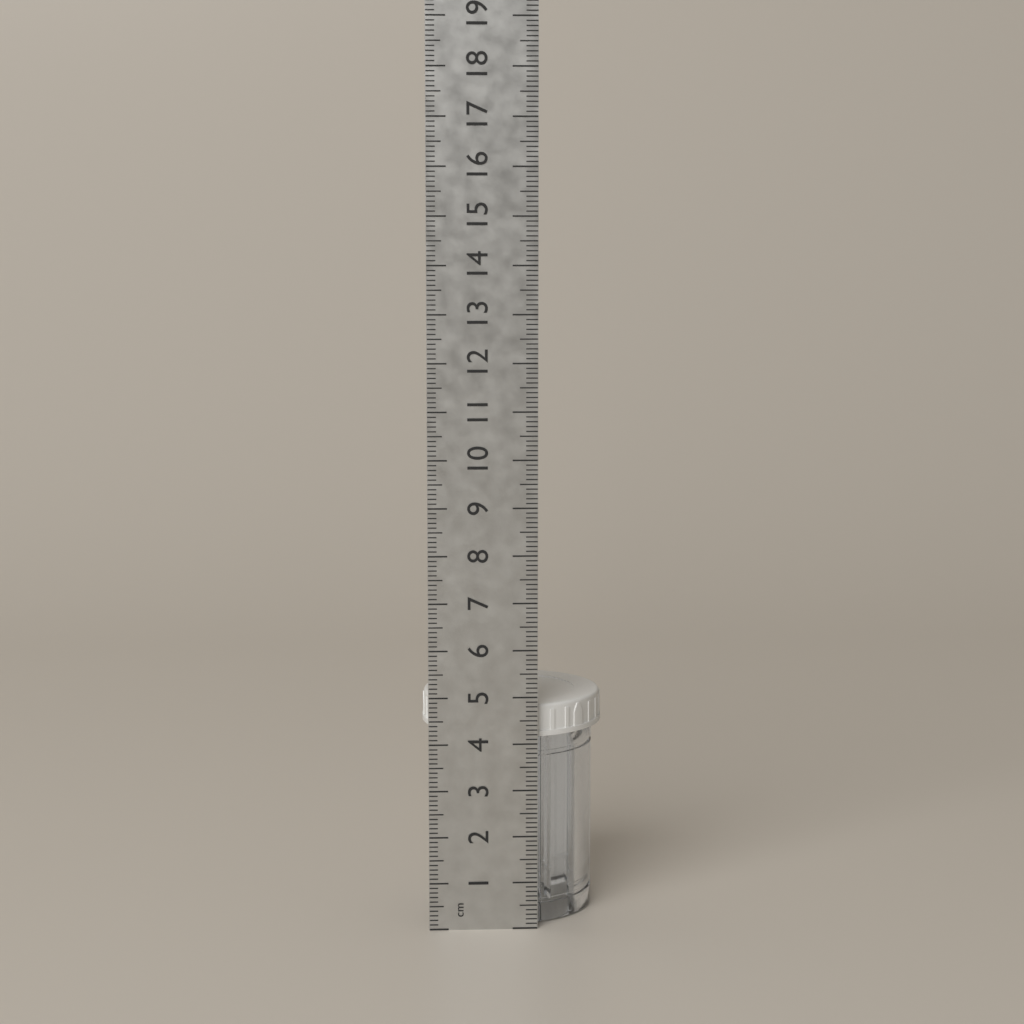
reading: 4.8 cm
